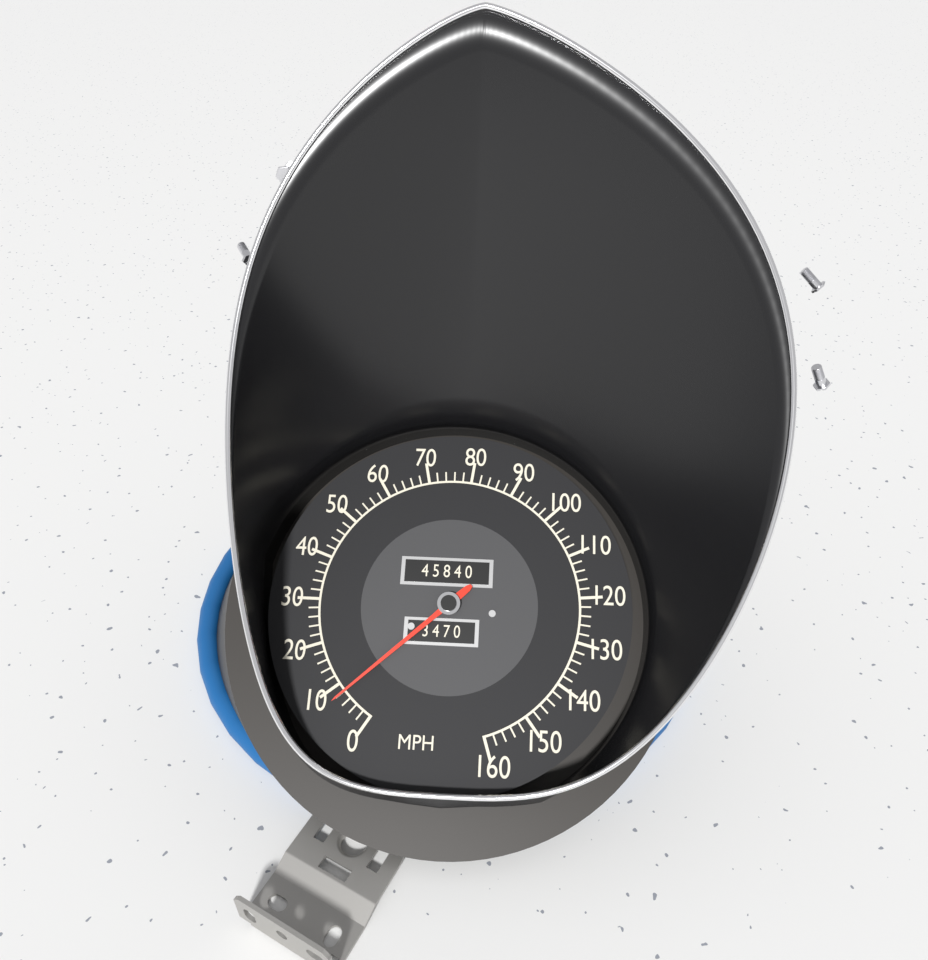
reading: 8 MPH
